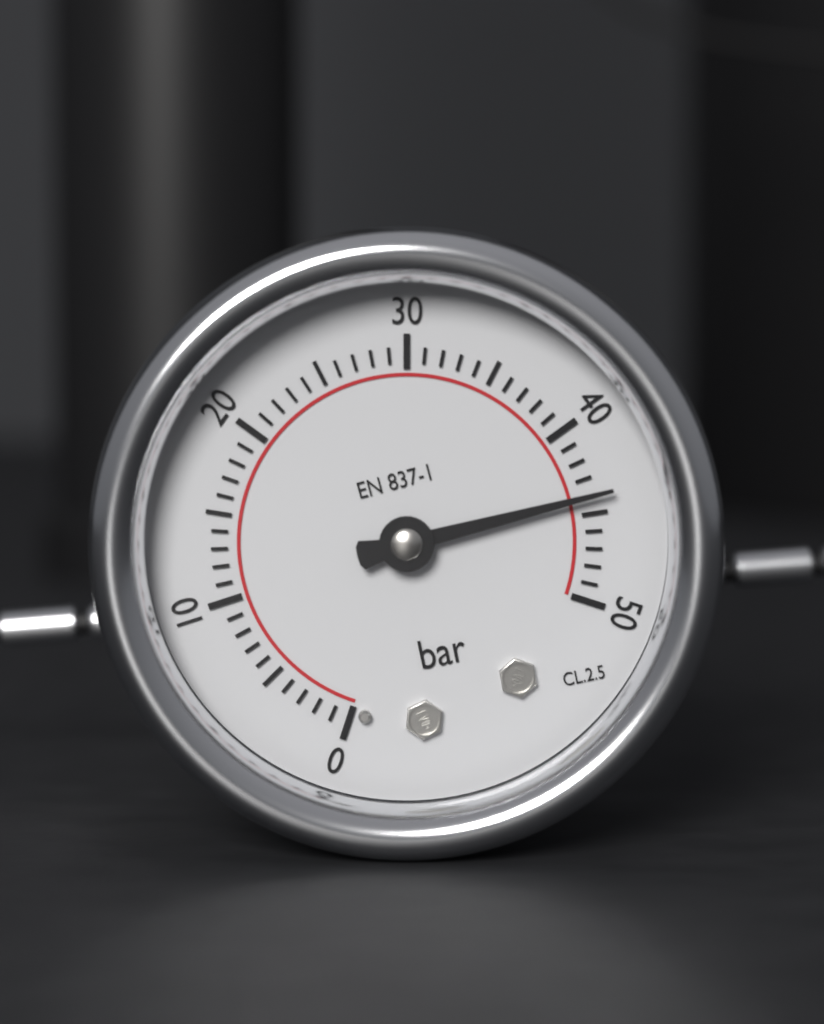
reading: 44 bar
